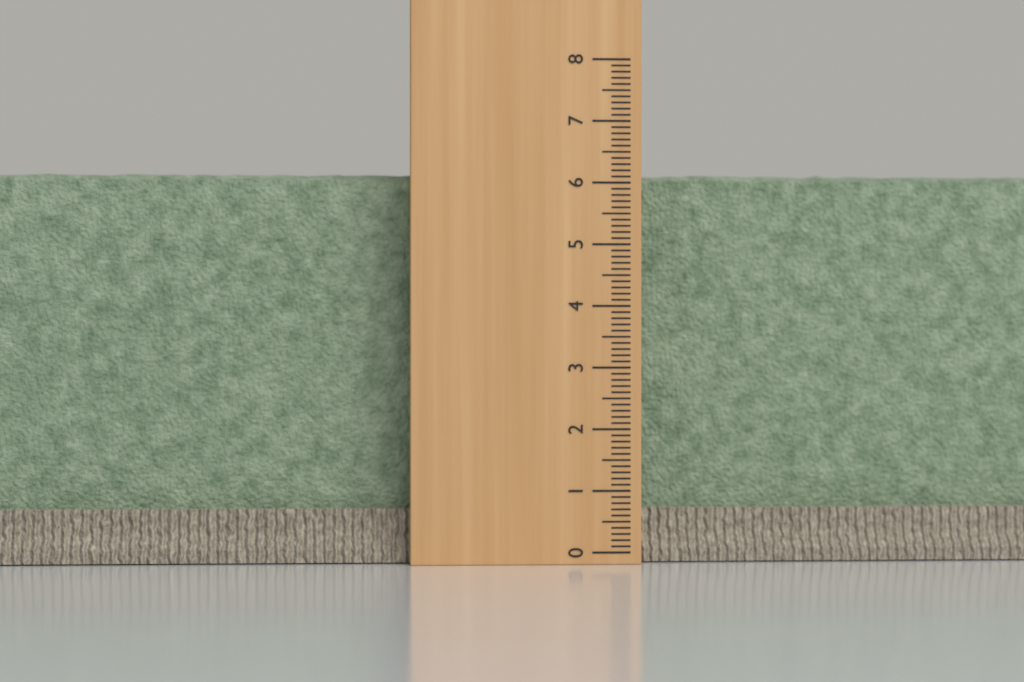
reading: 6.2 (no unit)
